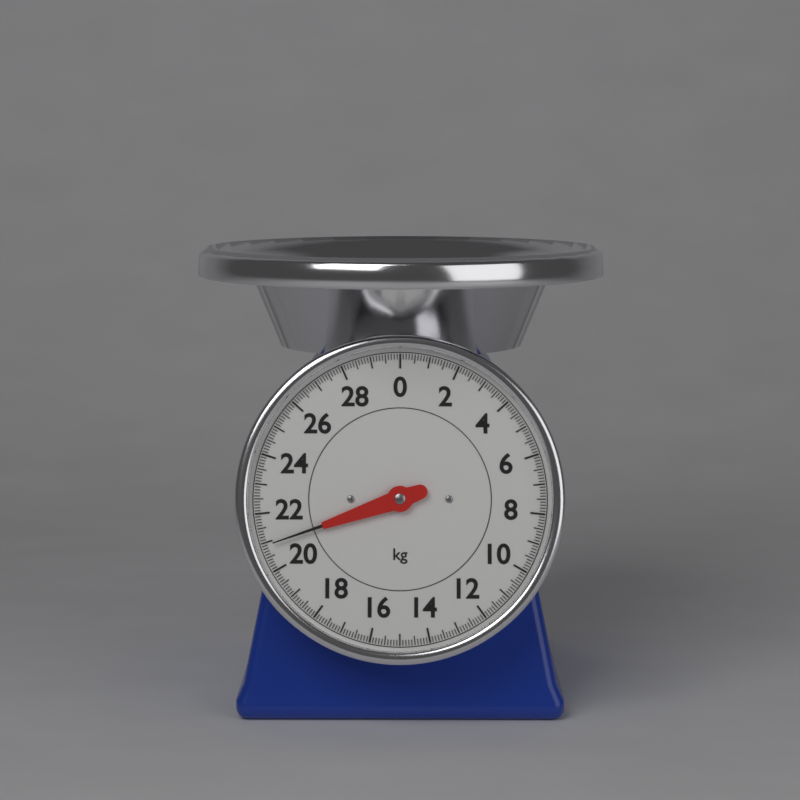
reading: 20.9 kg
